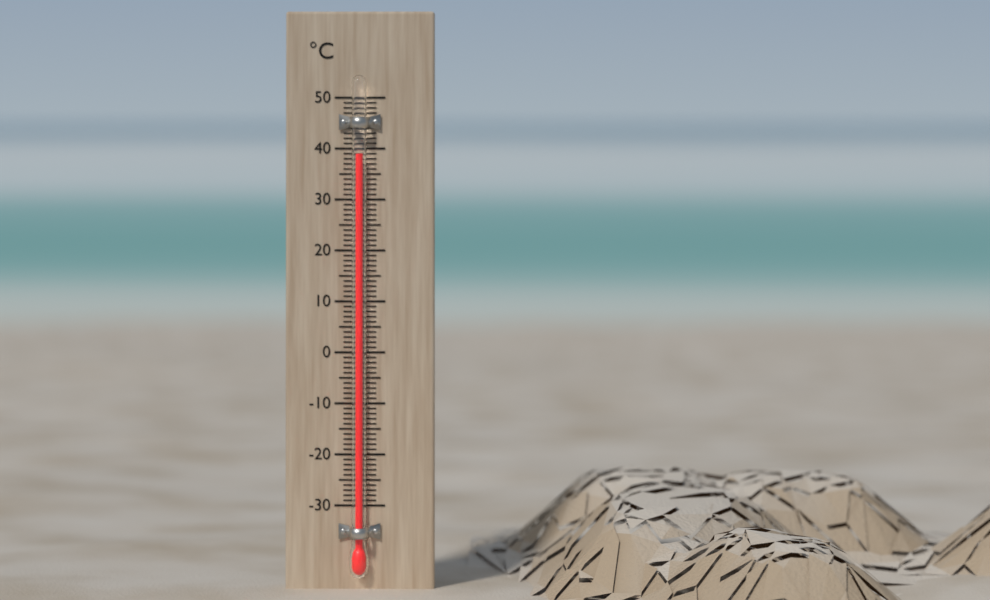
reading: 39 °C
